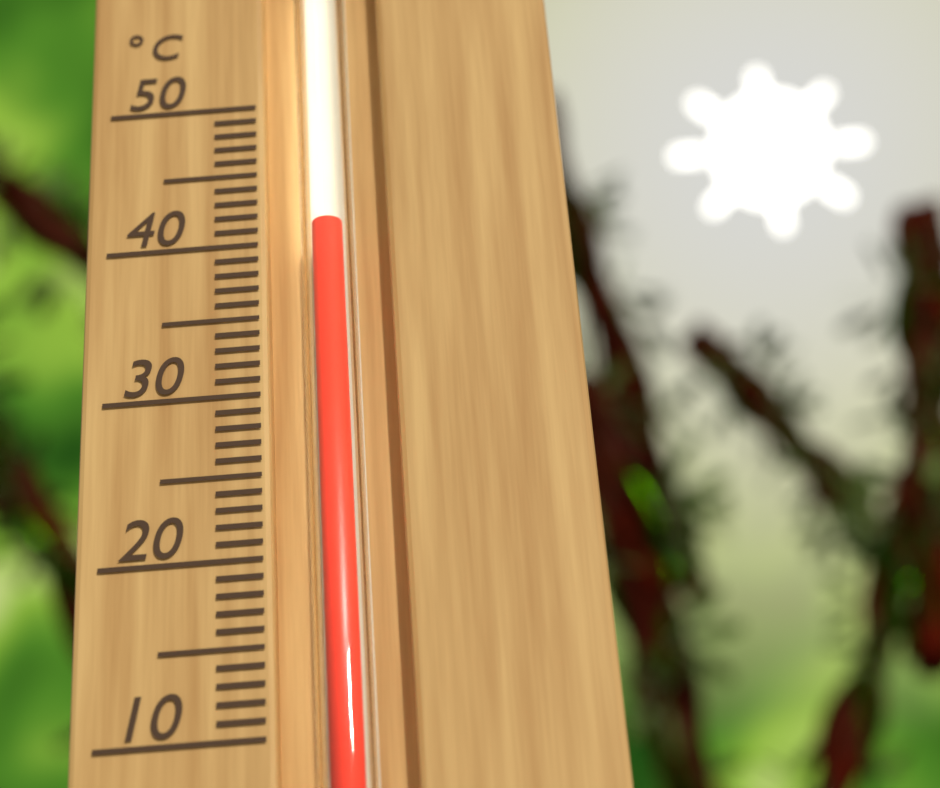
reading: 41 °C
